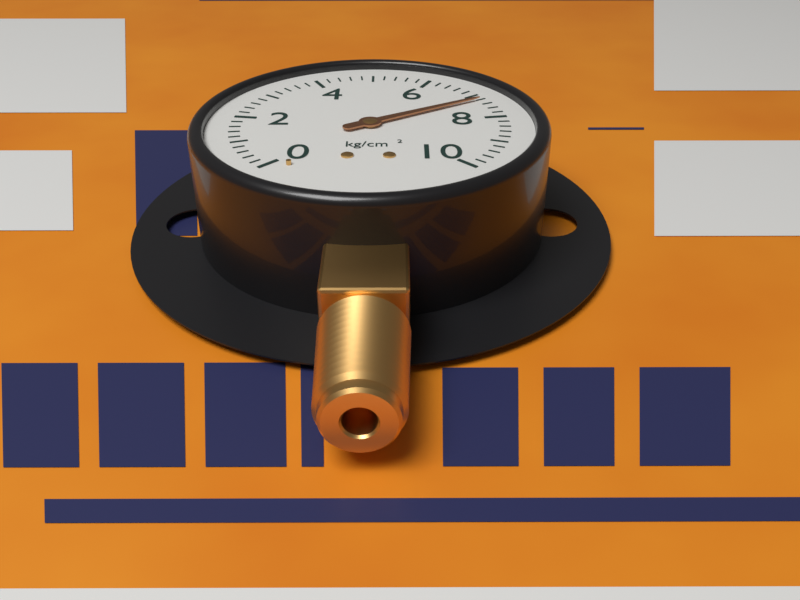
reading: 7.2 kg/cm²
